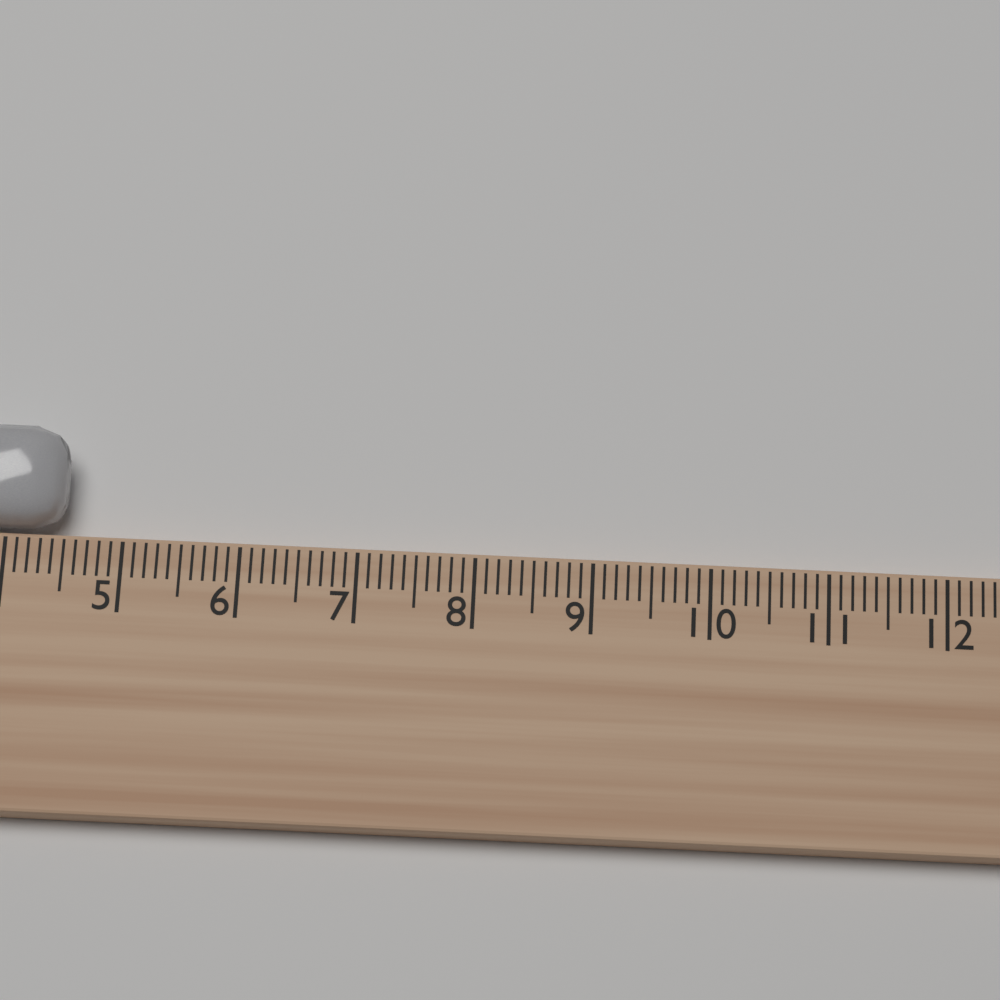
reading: 4.5 cm
